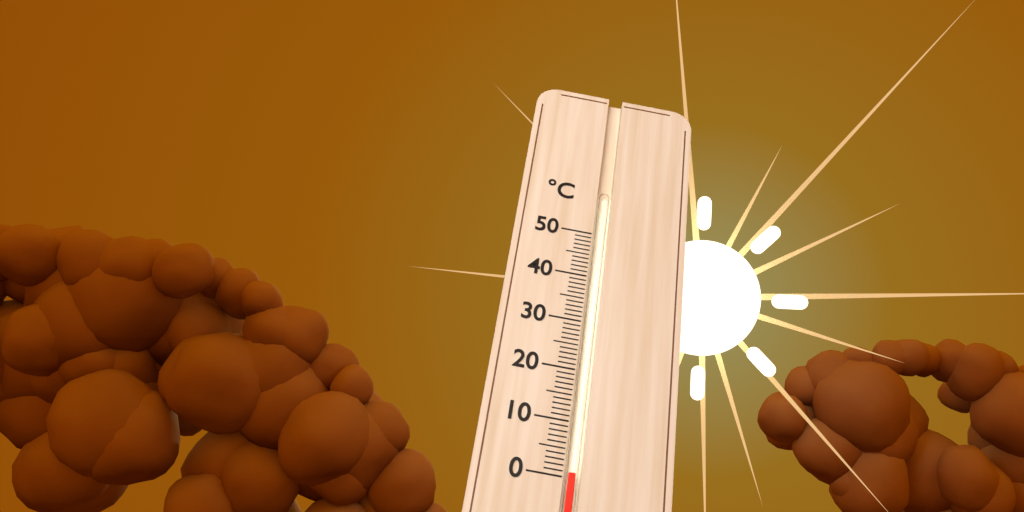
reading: 1 °C
